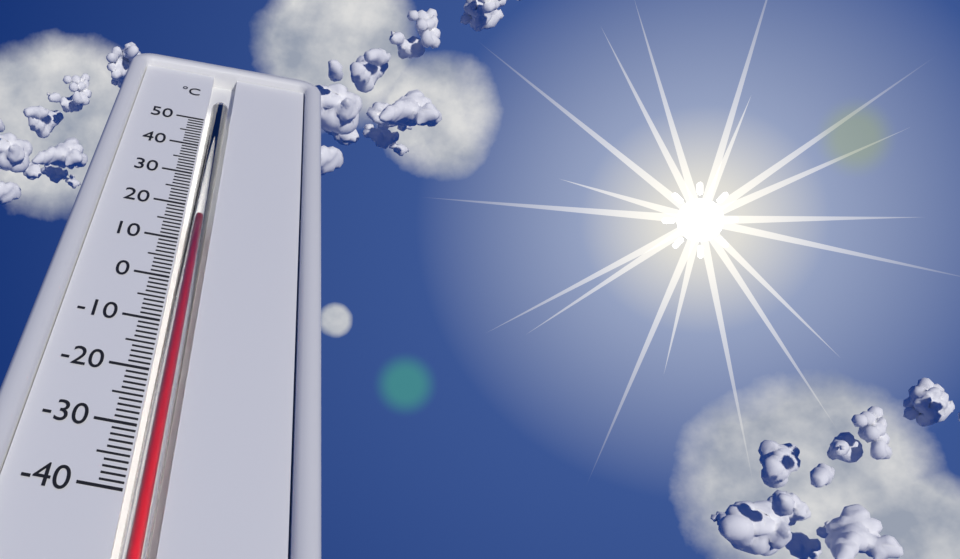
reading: 17 °C
